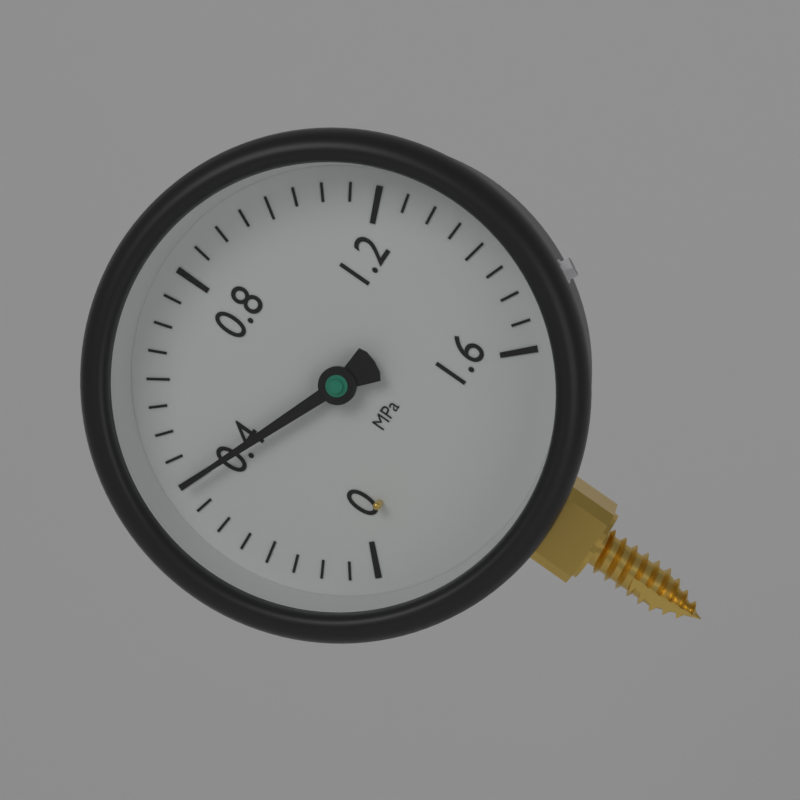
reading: 0.40 MPa
